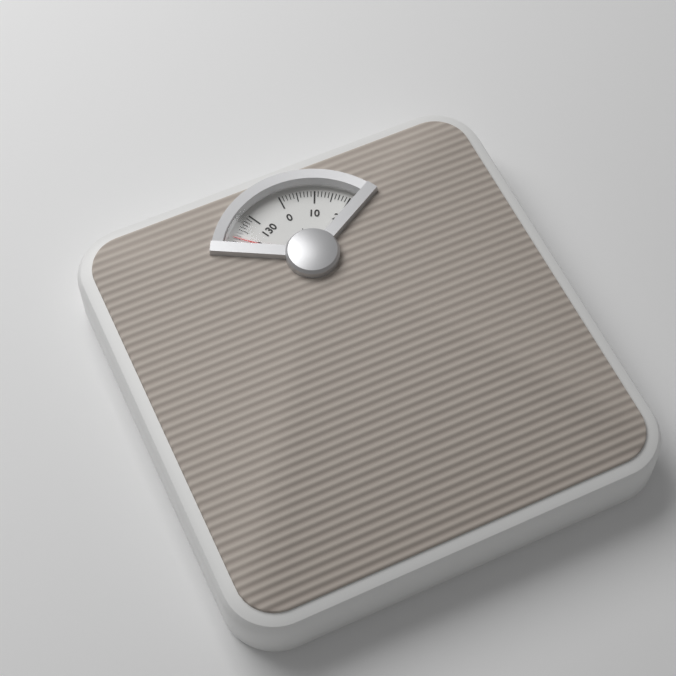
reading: 122 kg
